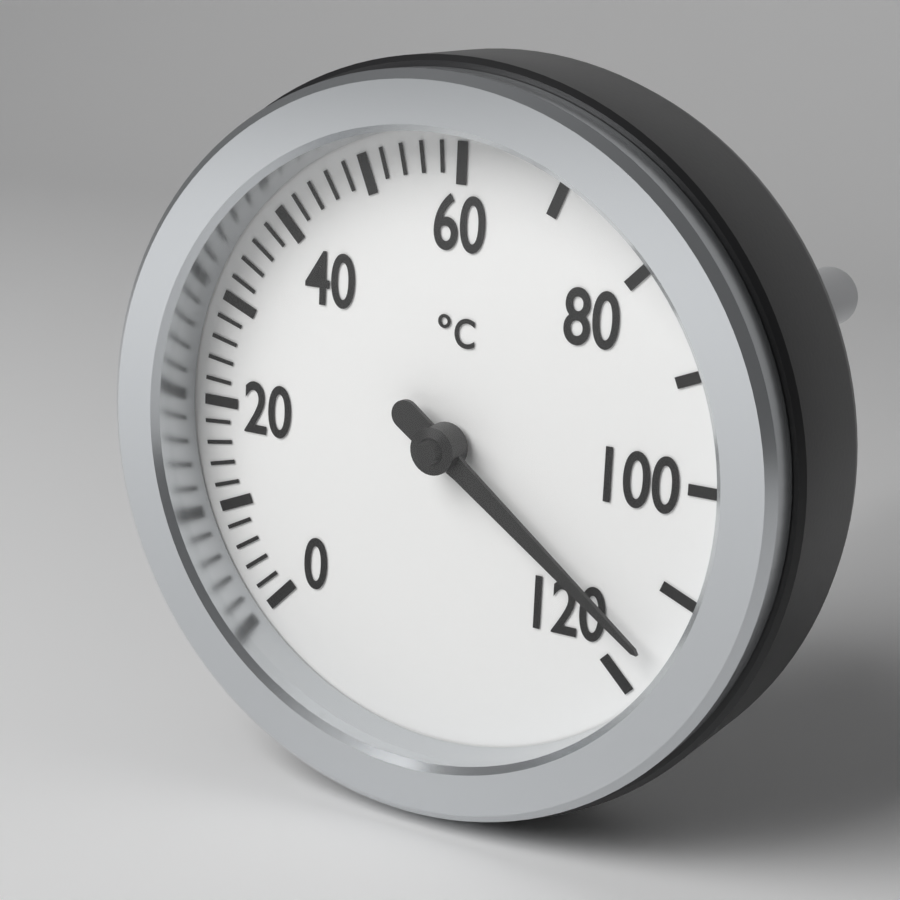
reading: 116 °C
